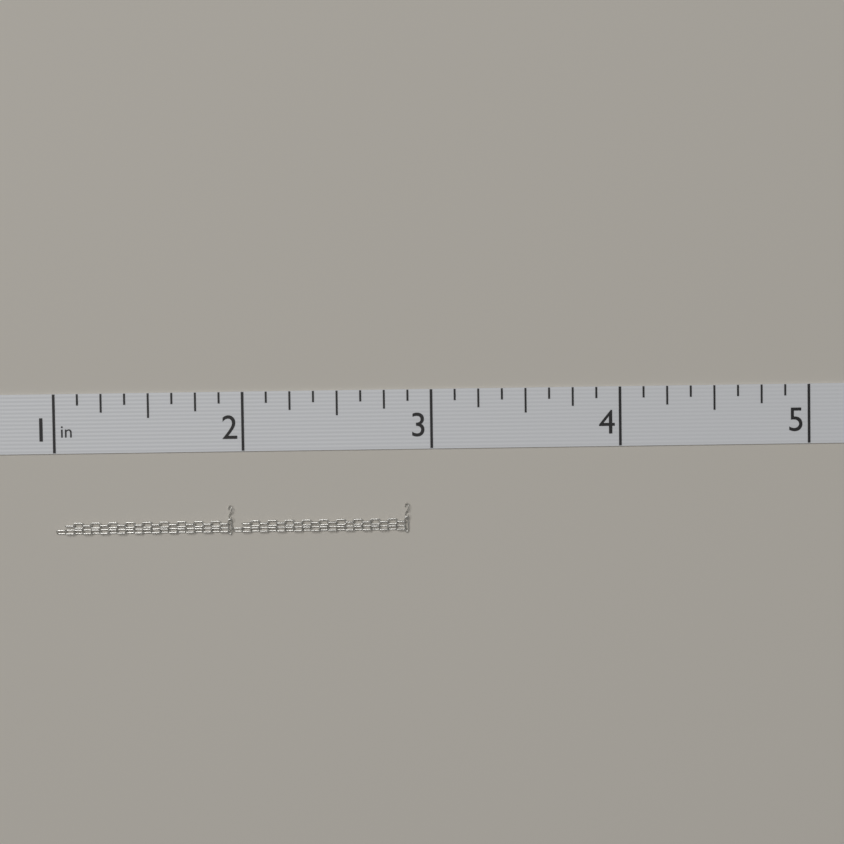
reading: 2.875 in
